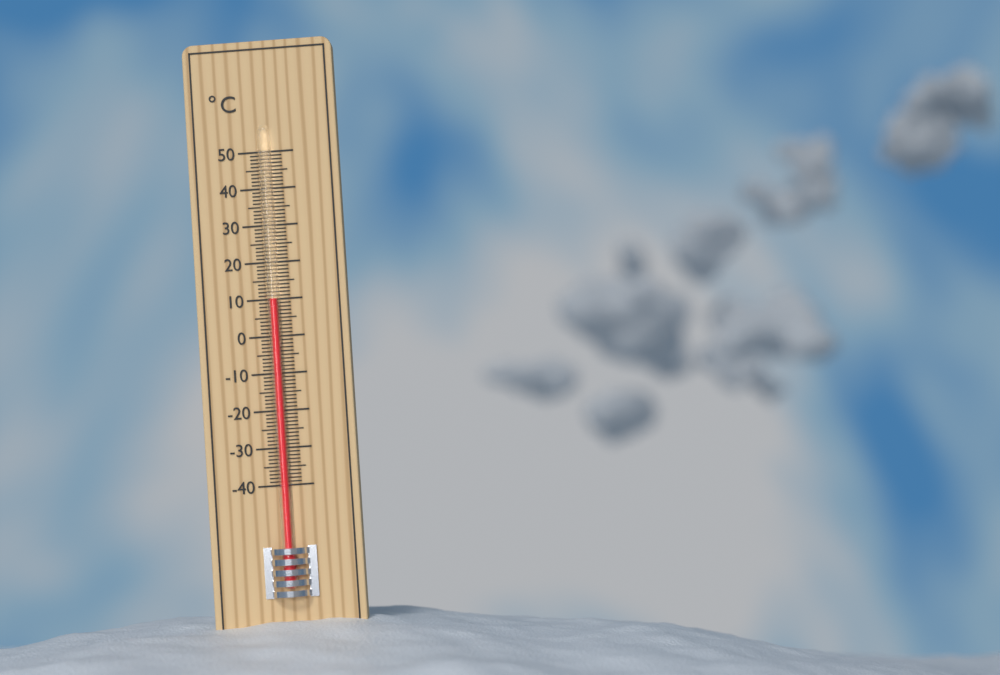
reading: 10 °C
